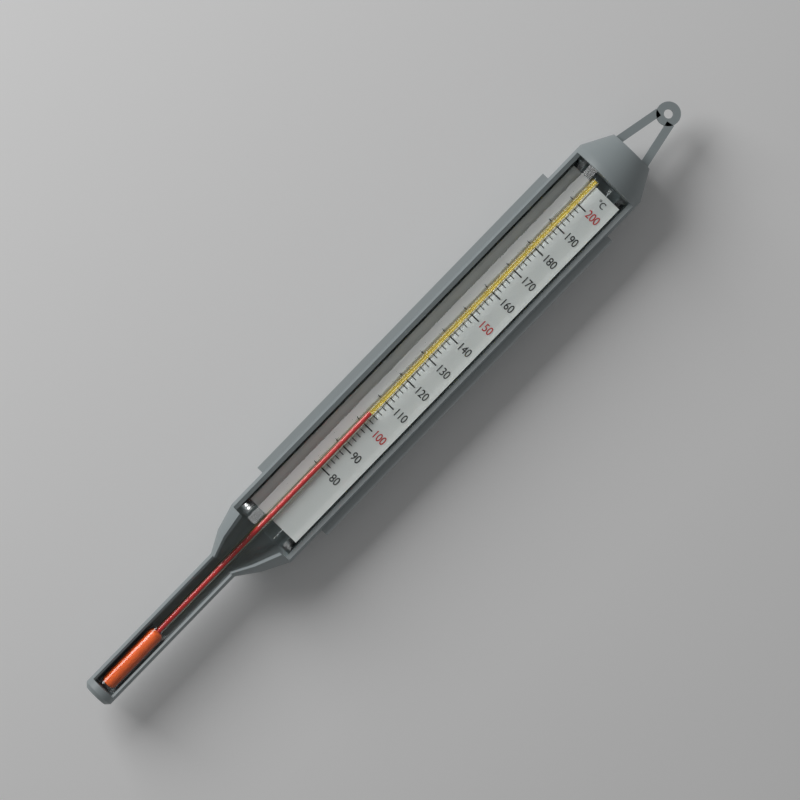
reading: 104 °C
